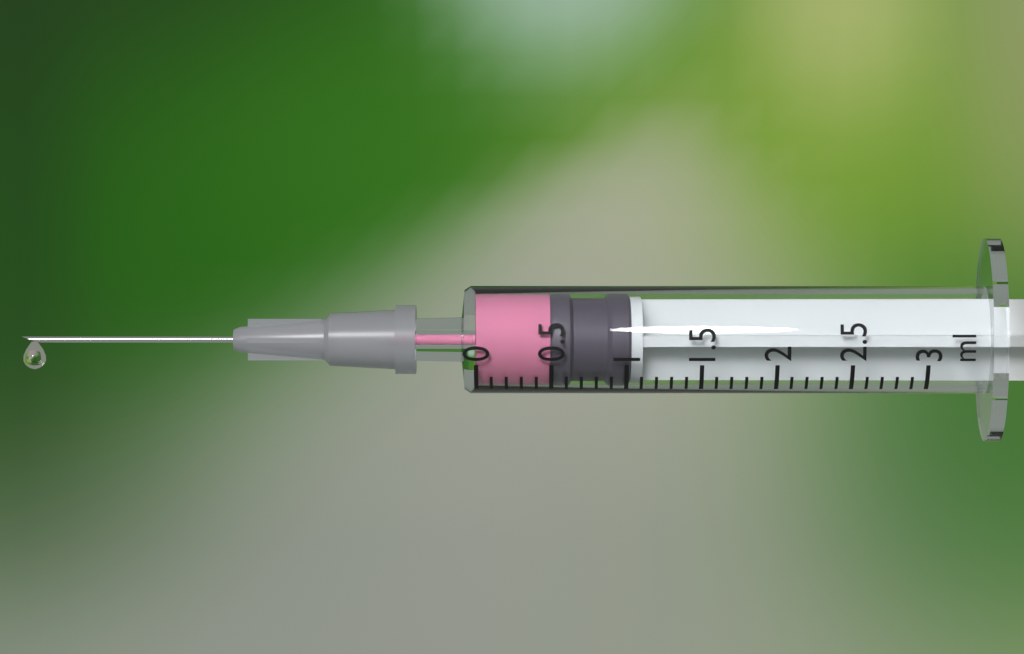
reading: 0.5 ml
